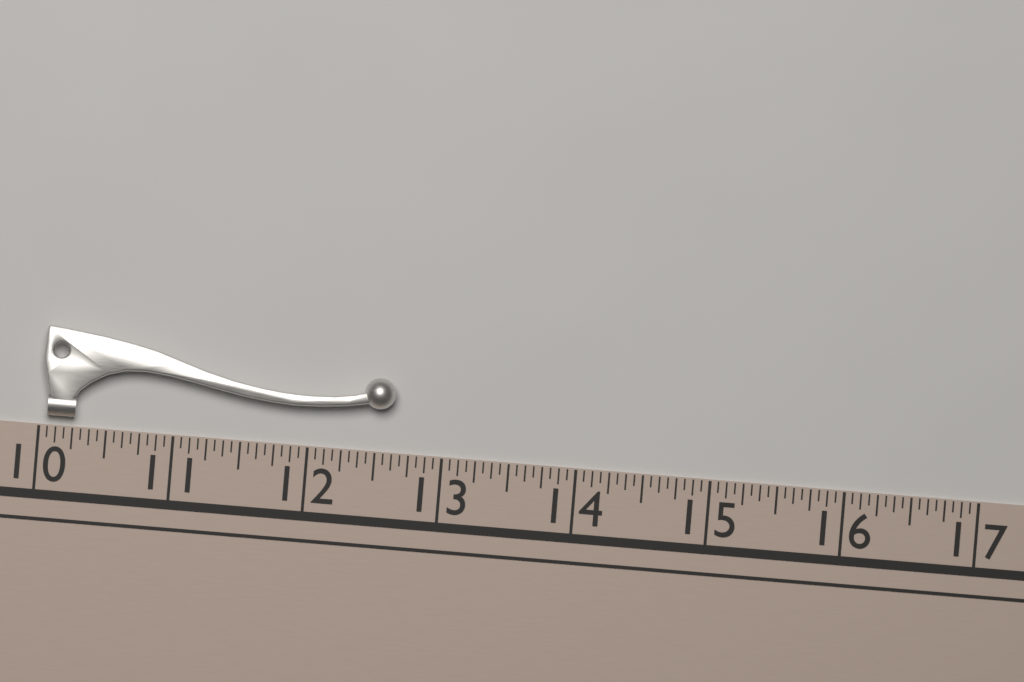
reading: 12.6250 (no unit)
